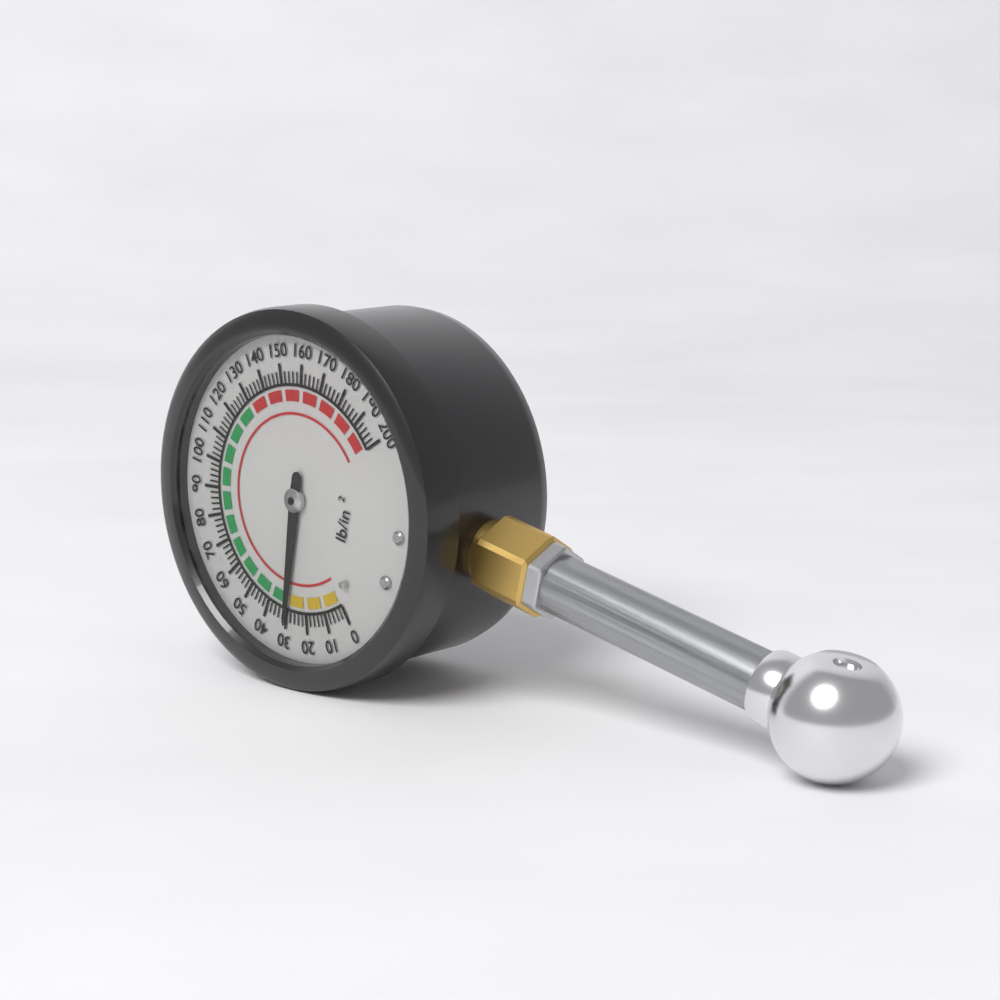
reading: 30 psi
